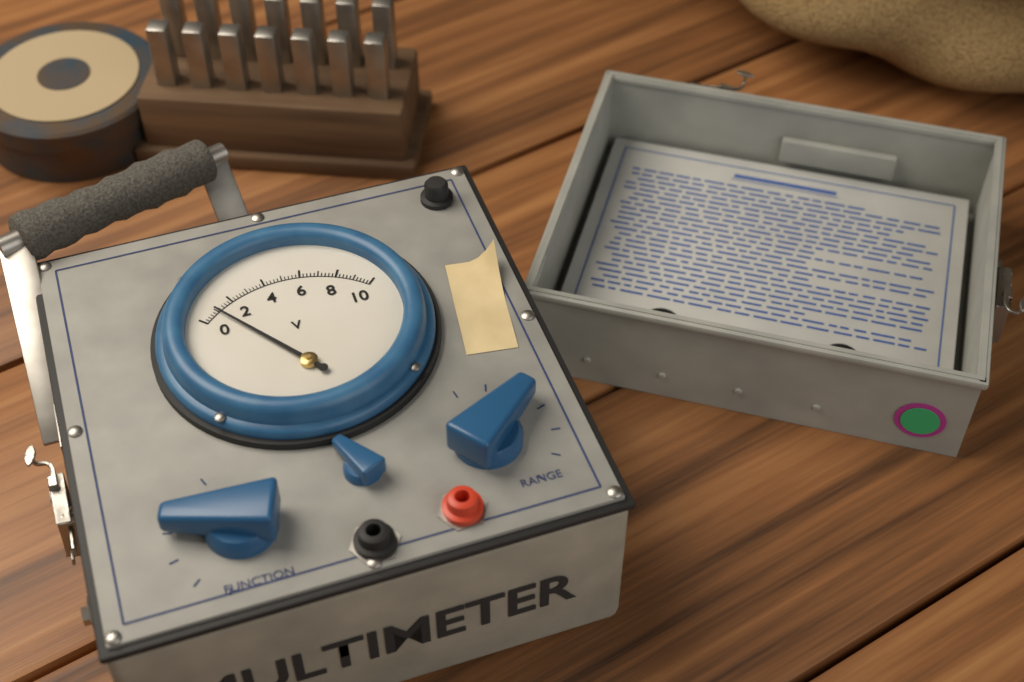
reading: 1.0 V
